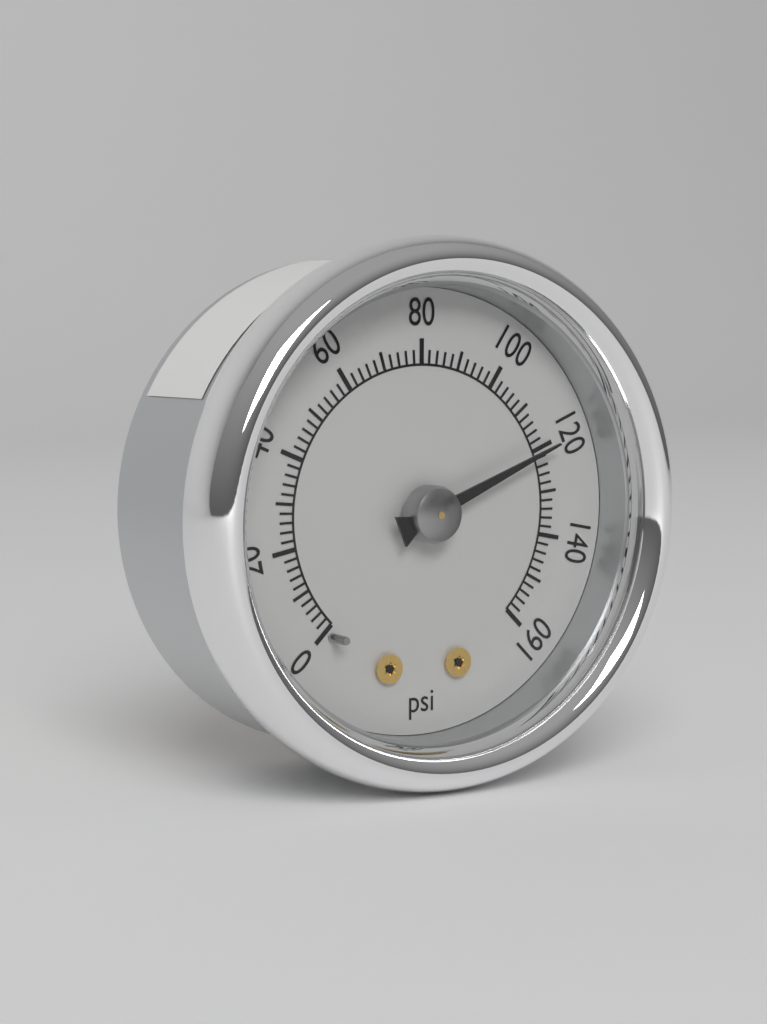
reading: 120 psi
